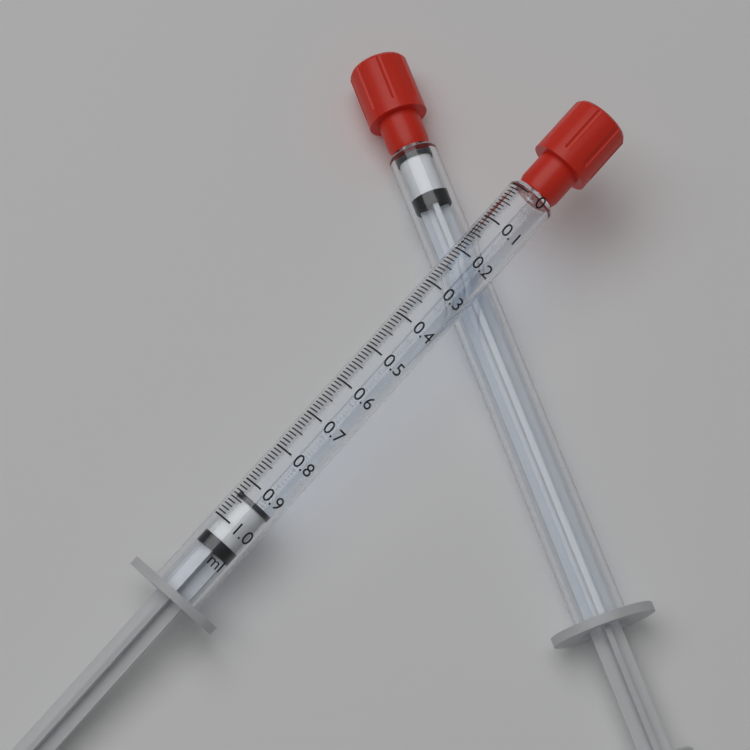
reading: 0.93 ml
